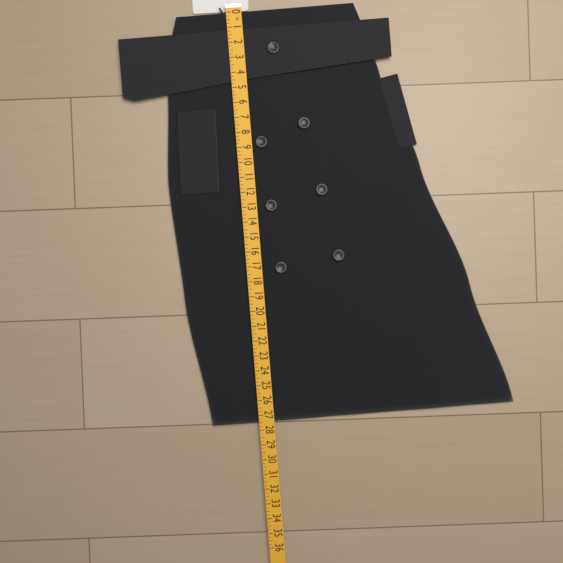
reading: 27.50 in
